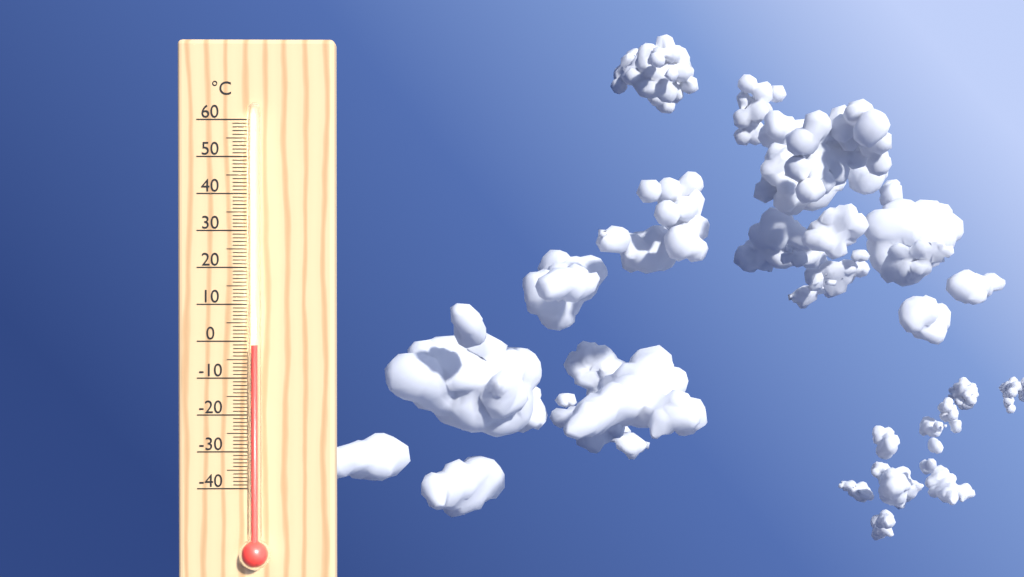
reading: -1 °C
